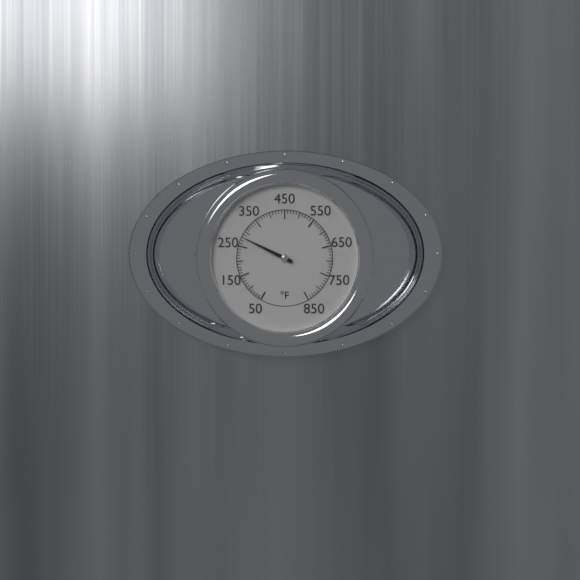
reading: 280 °F
